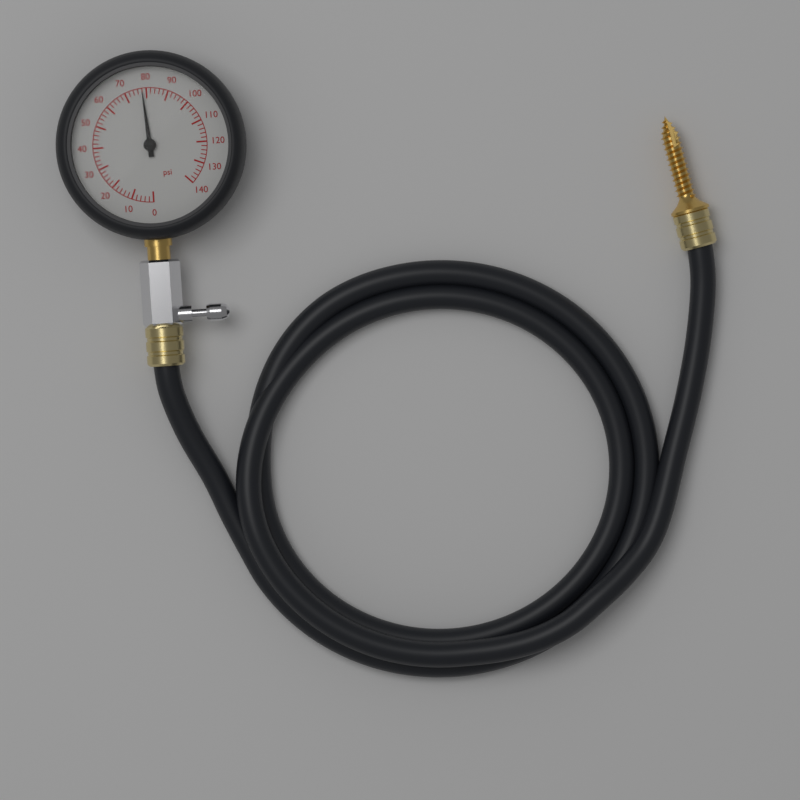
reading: 78 psi
